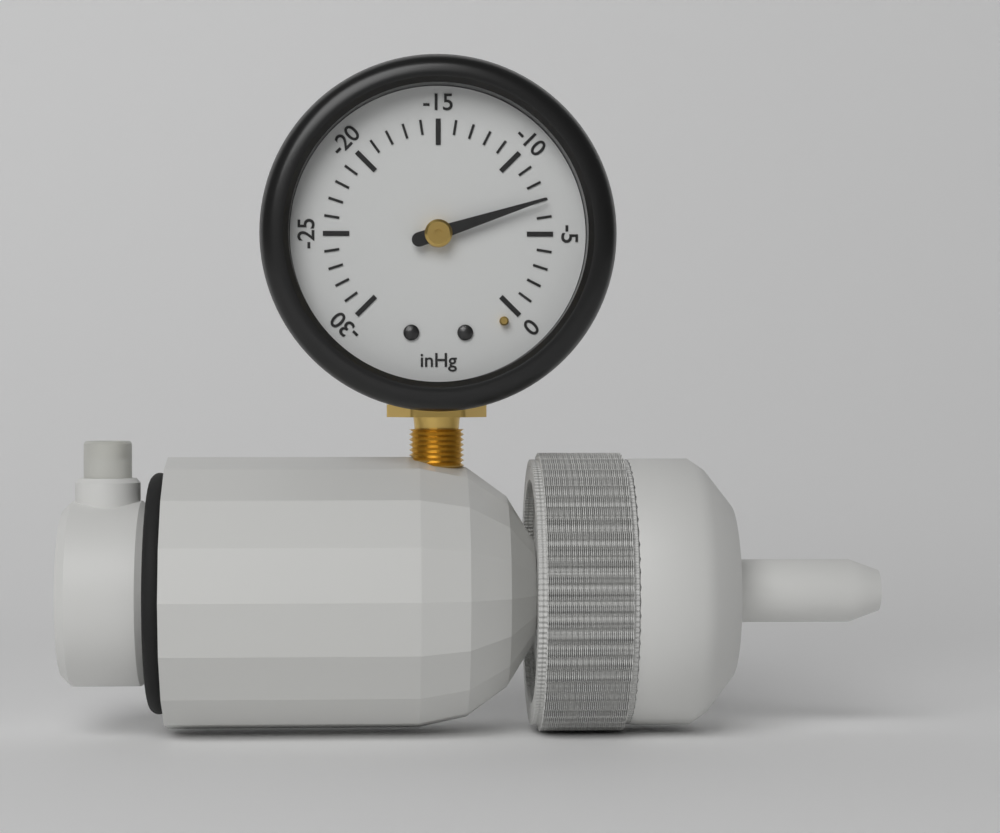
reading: -7 inHg
